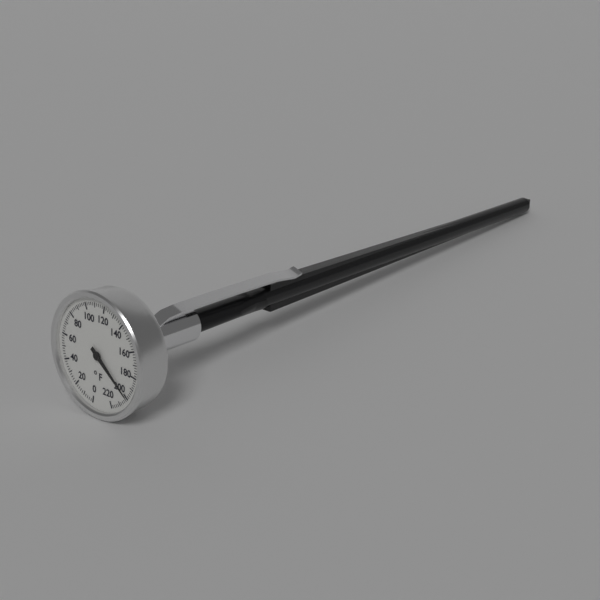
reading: 200 °F
